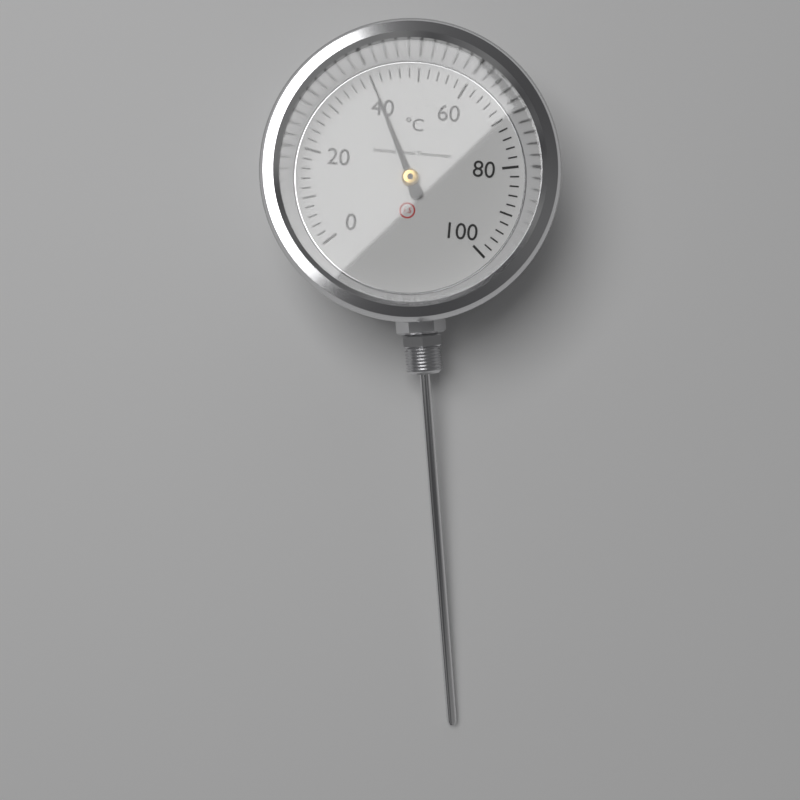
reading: 40 °C
